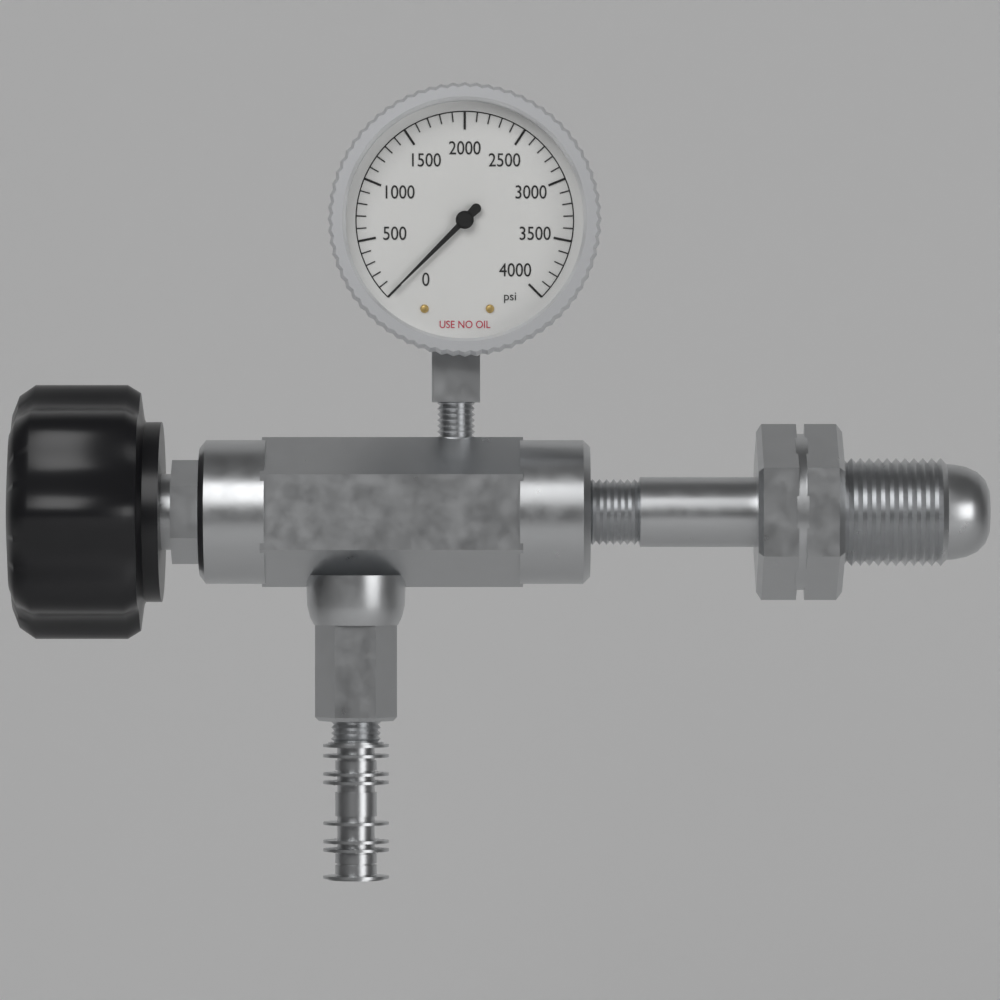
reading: 0 psi
